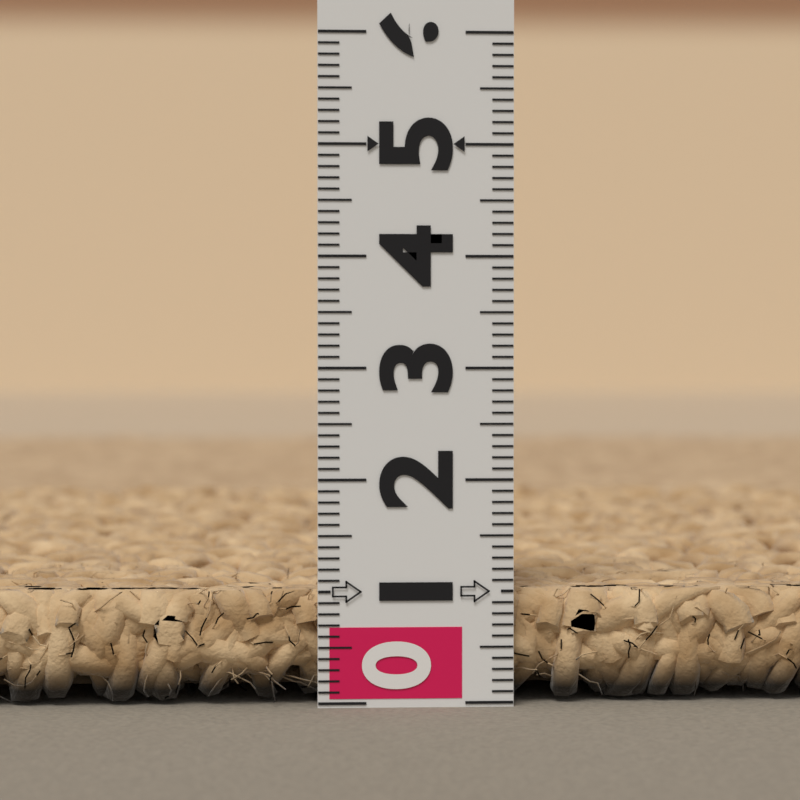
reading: 1.0 (no unit)
